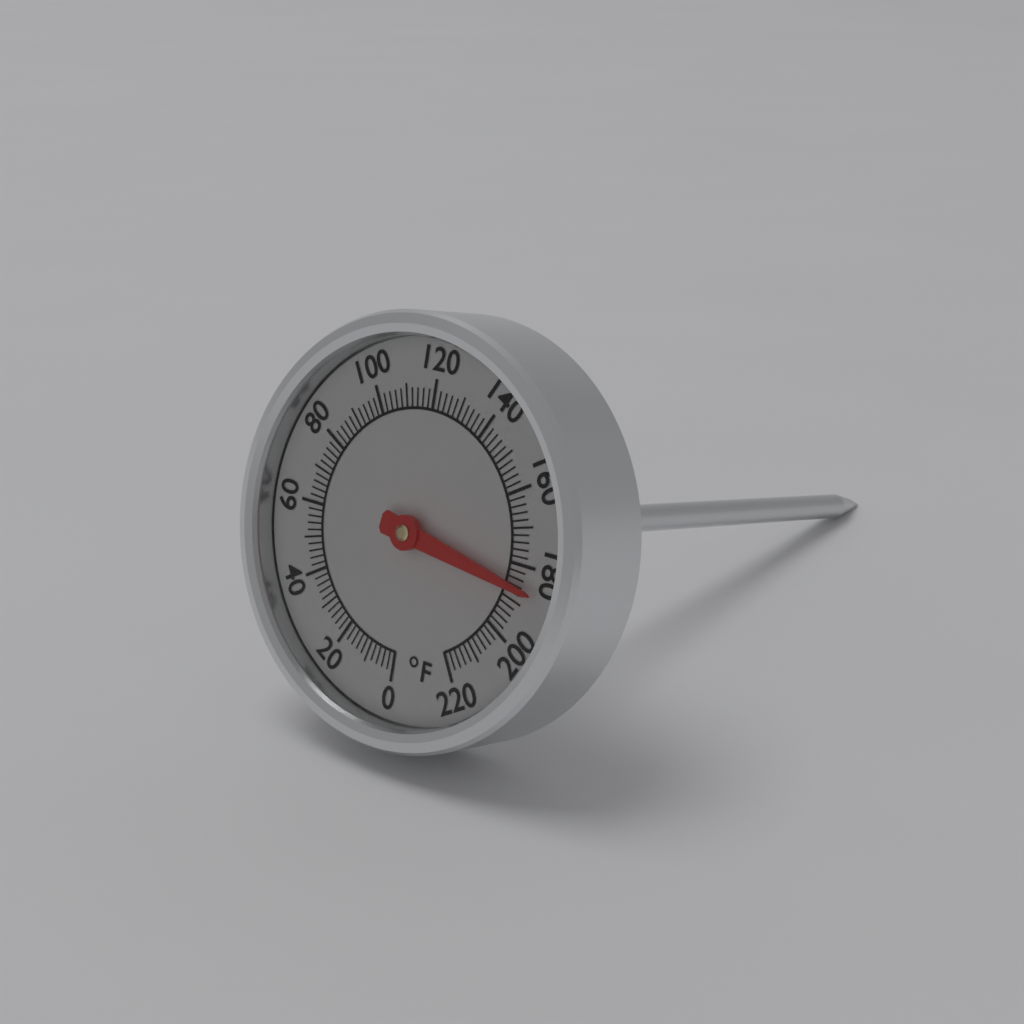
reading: 186 °F
